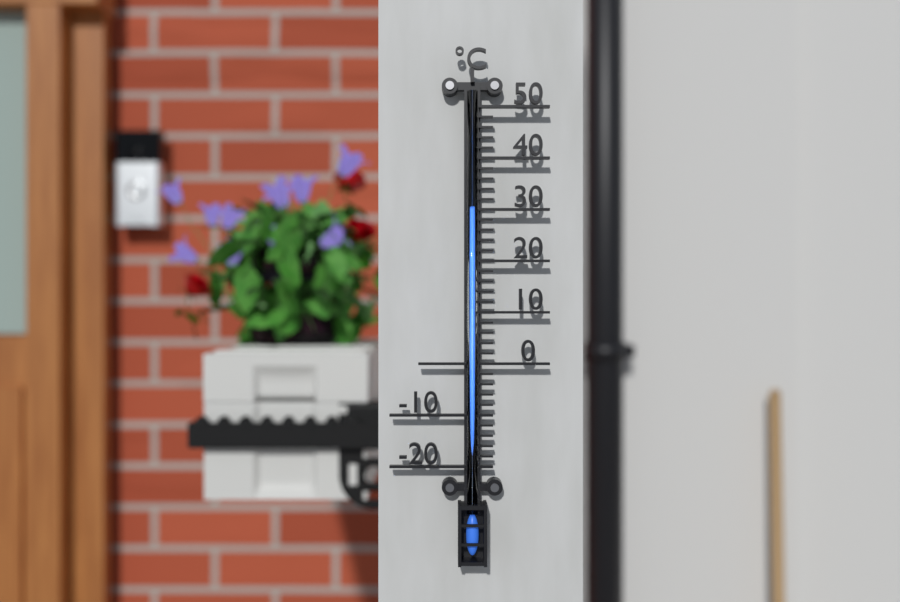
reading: 30 °C
